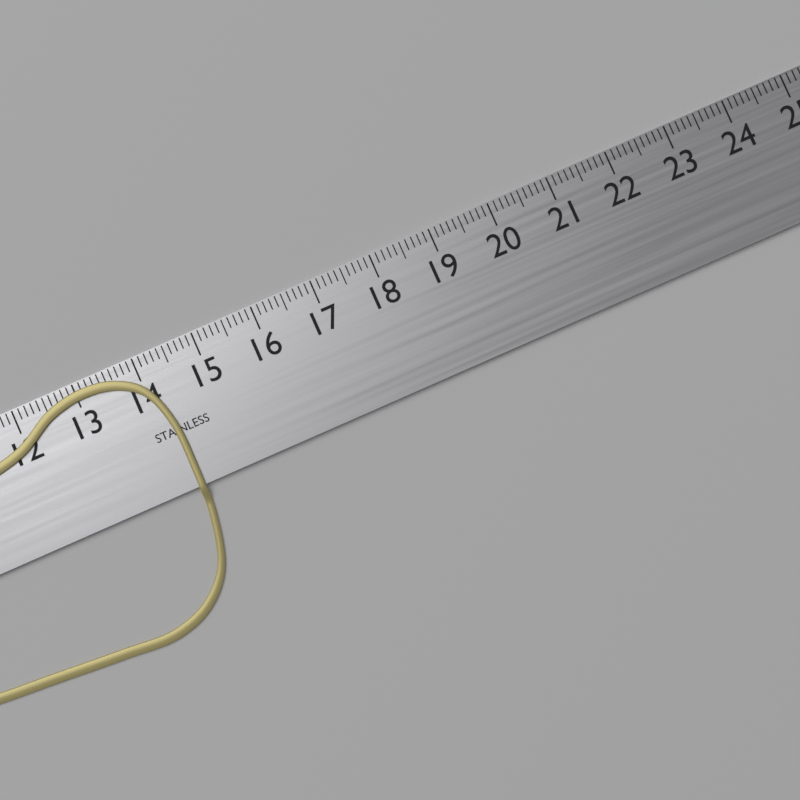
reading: 14.3 cm
